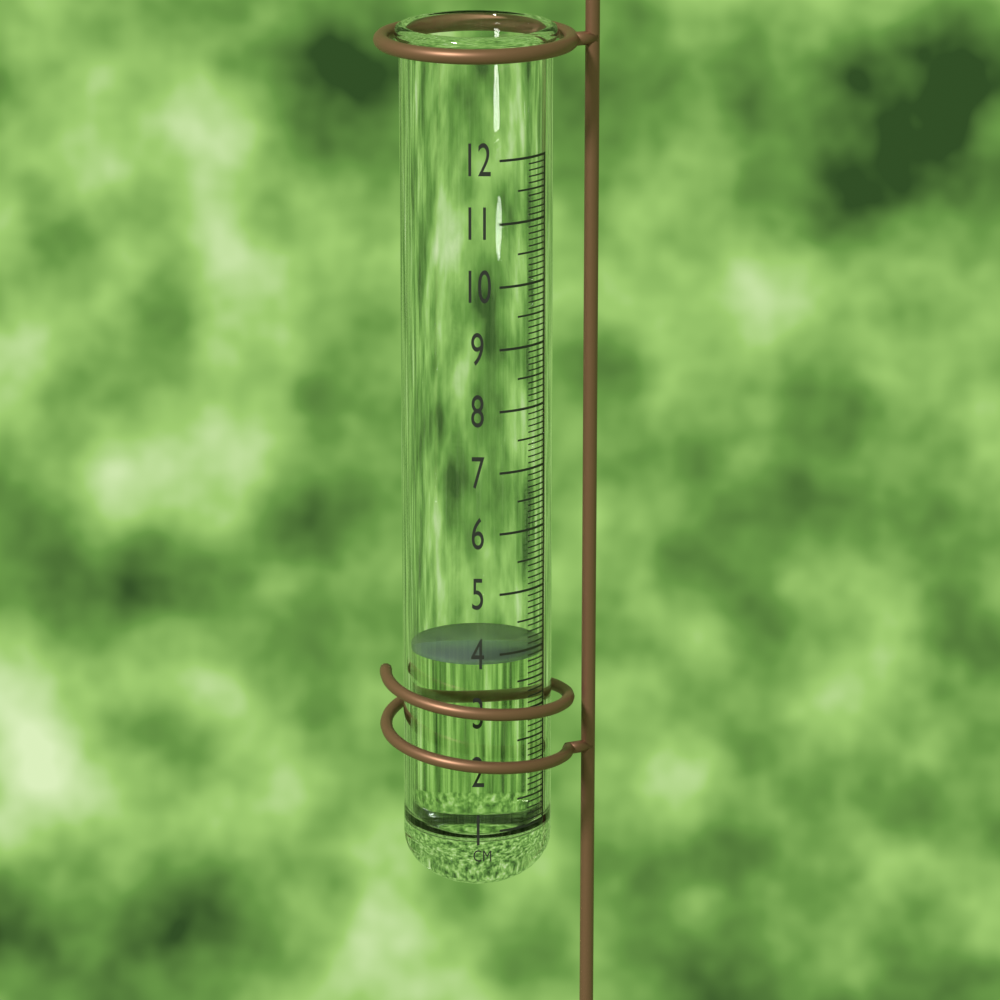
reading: 3.9 cm
